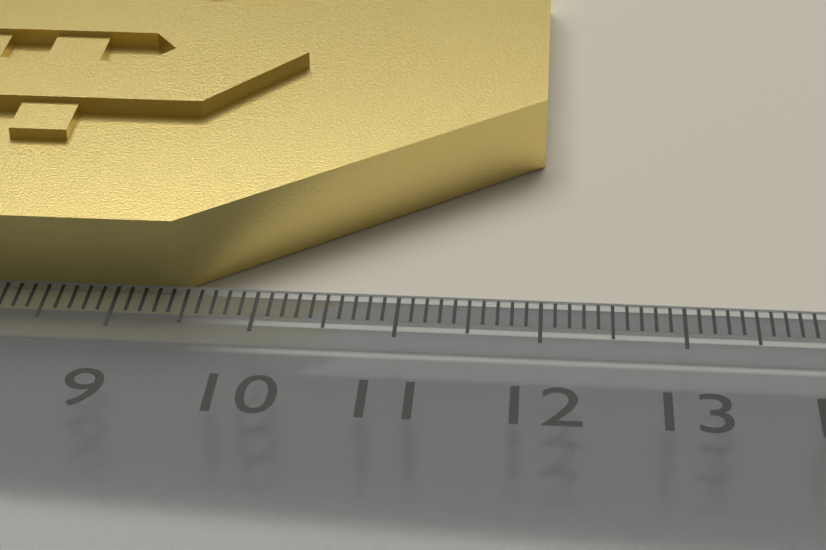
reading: 12.0 cm
